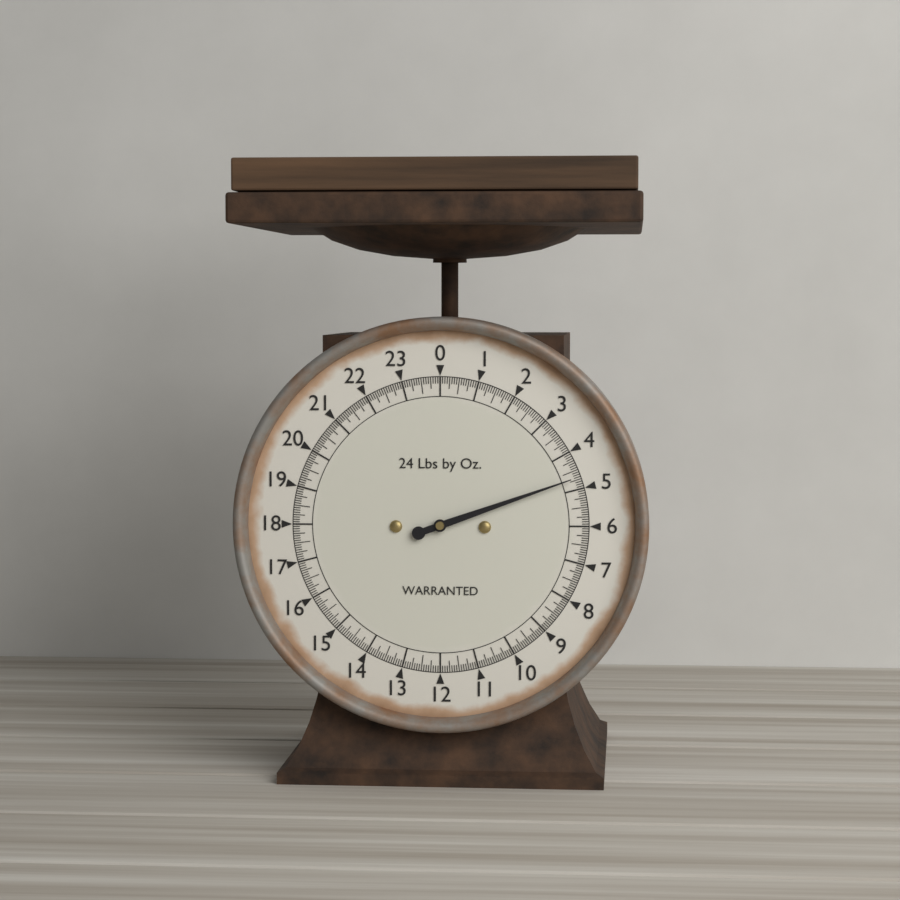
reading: 4.6875 lb
